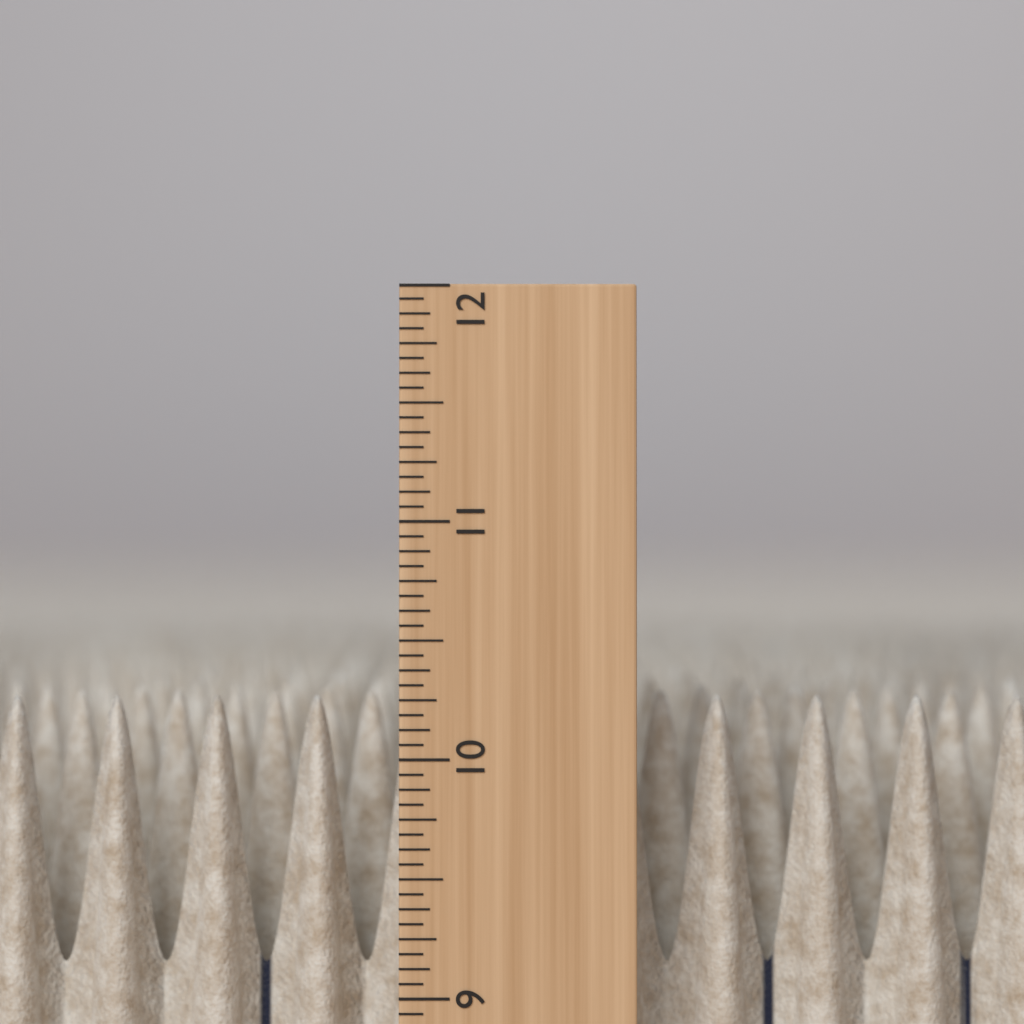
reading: 10.2500 in
